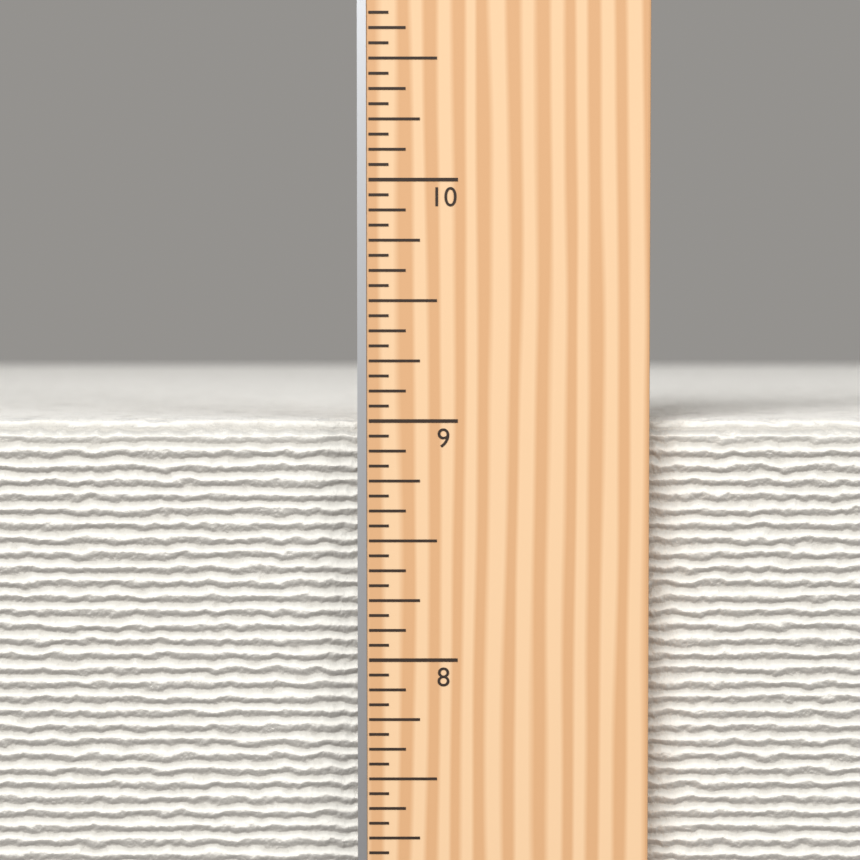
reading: 9.0000 in
